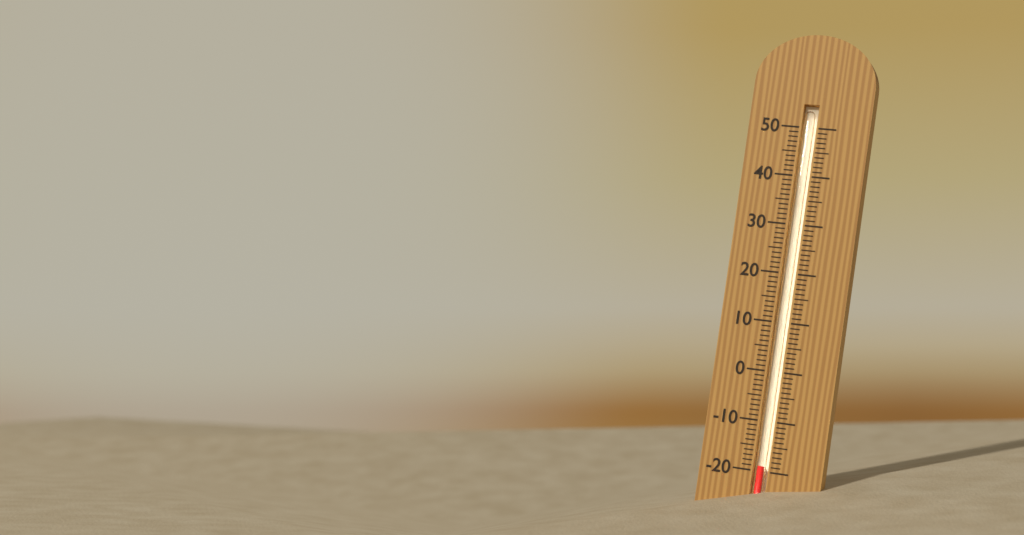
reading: -19 (no unit)
